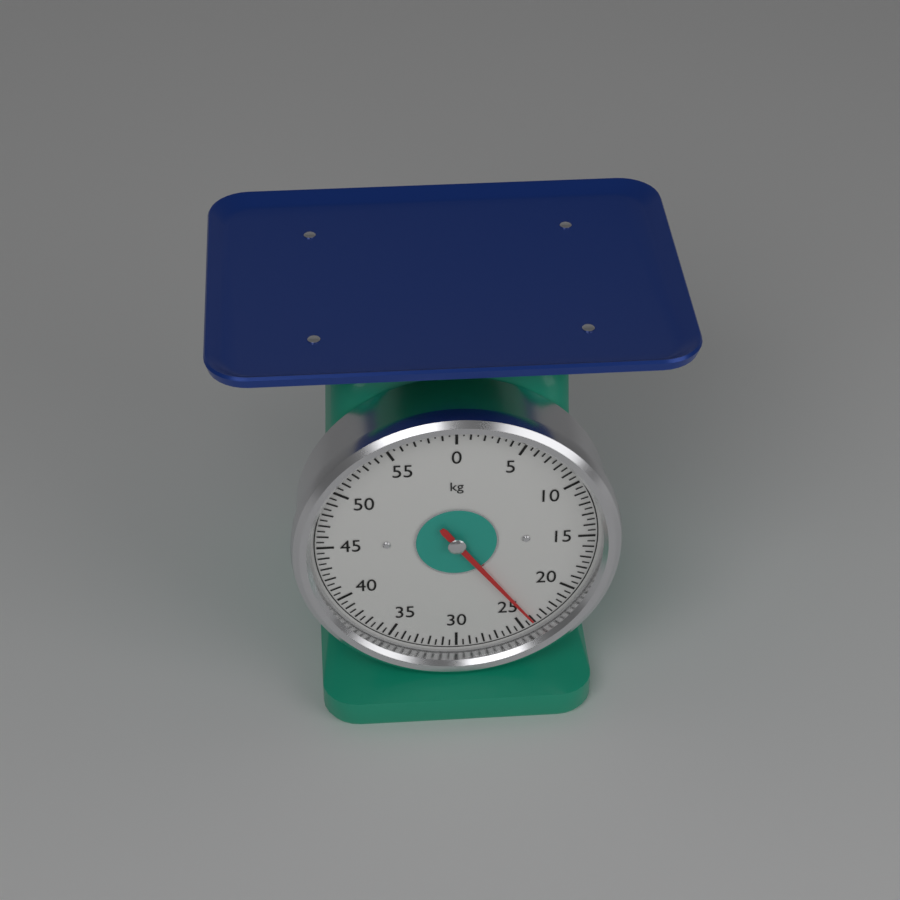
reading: 24.0 kg
